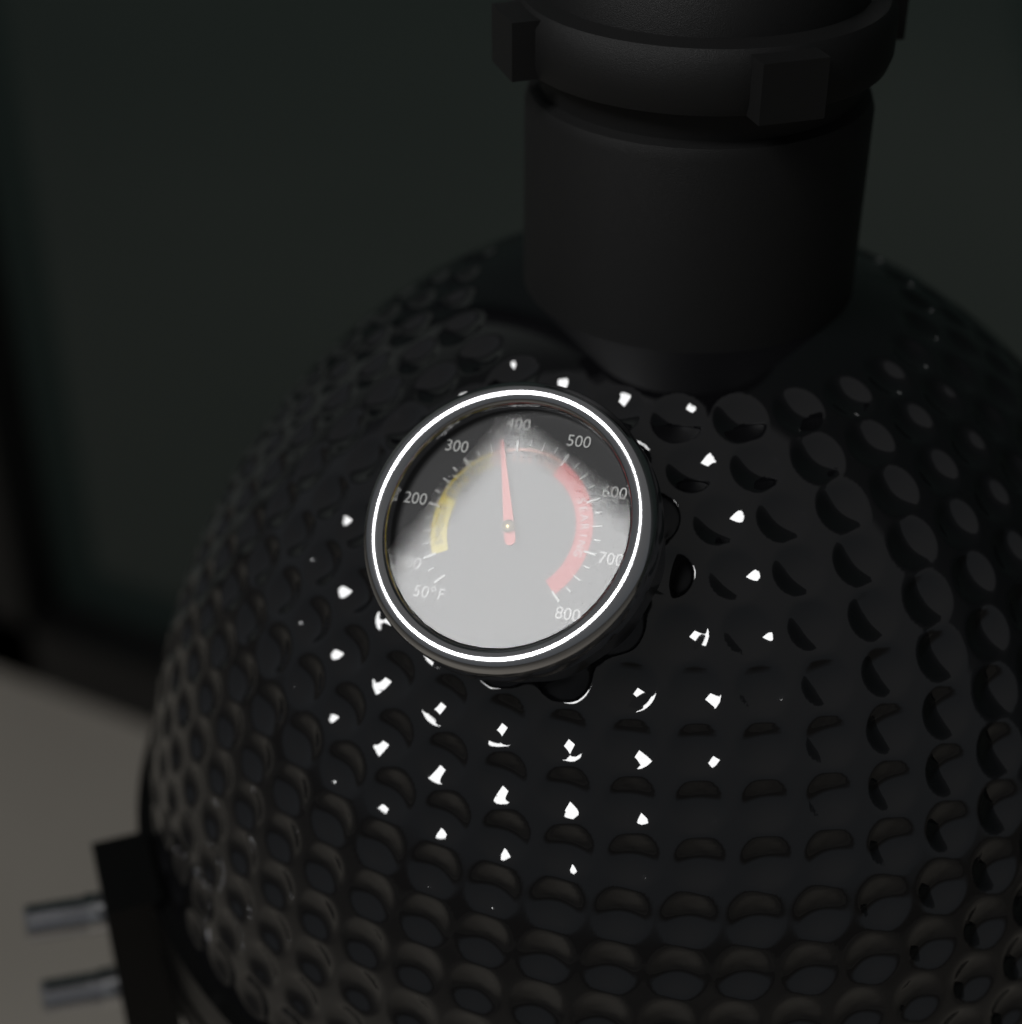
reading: 375 °F
